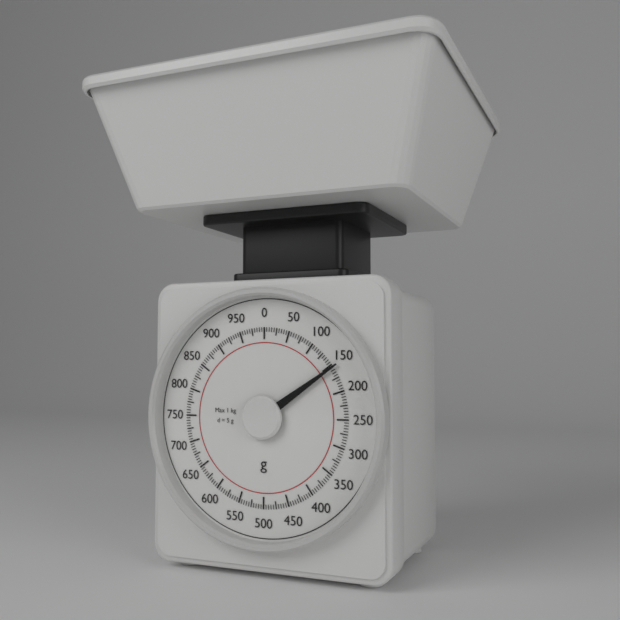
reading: 155 g
